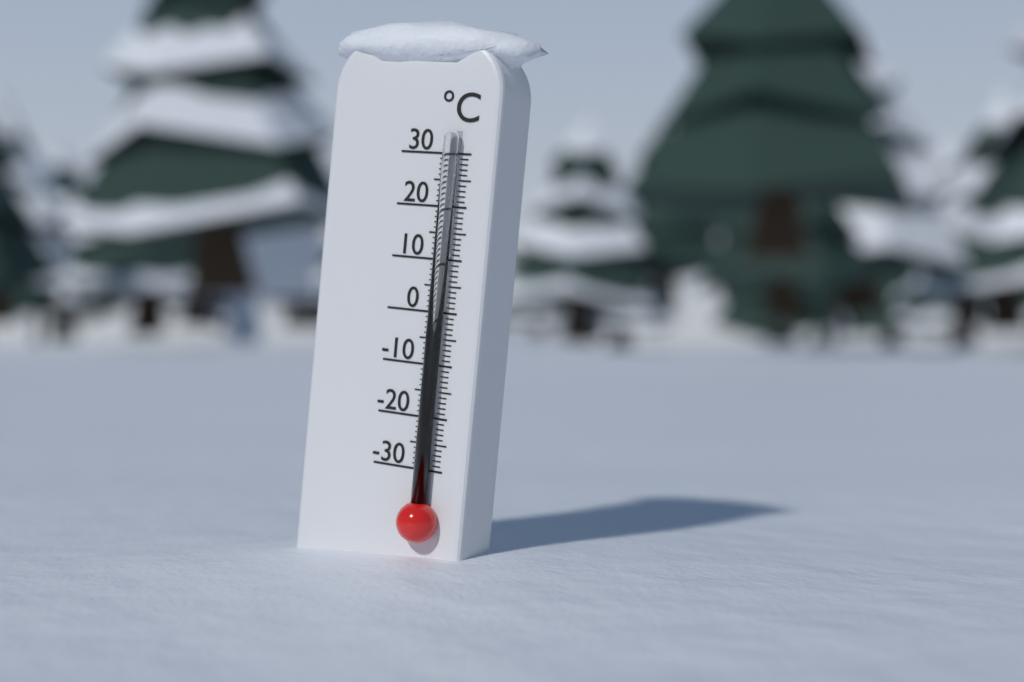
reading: -27 °C
